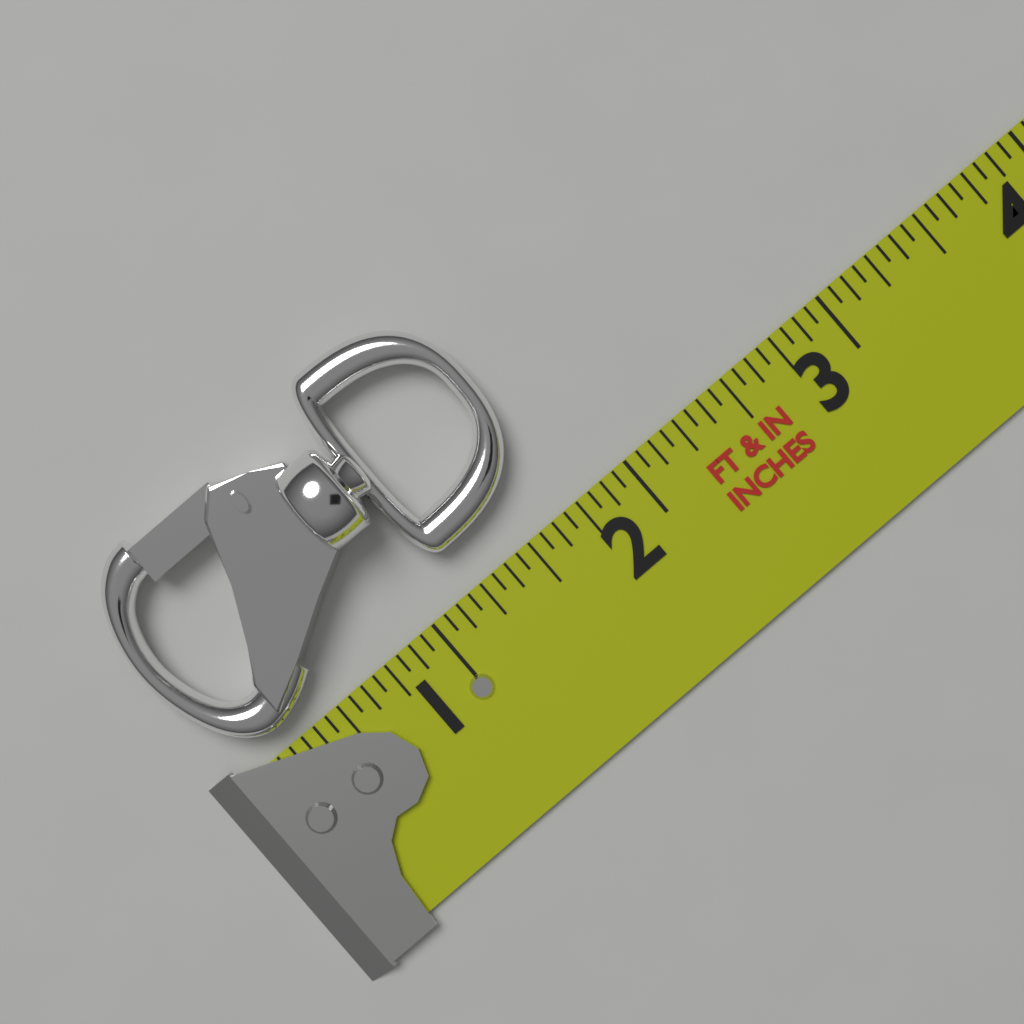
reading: 1.7500 in
